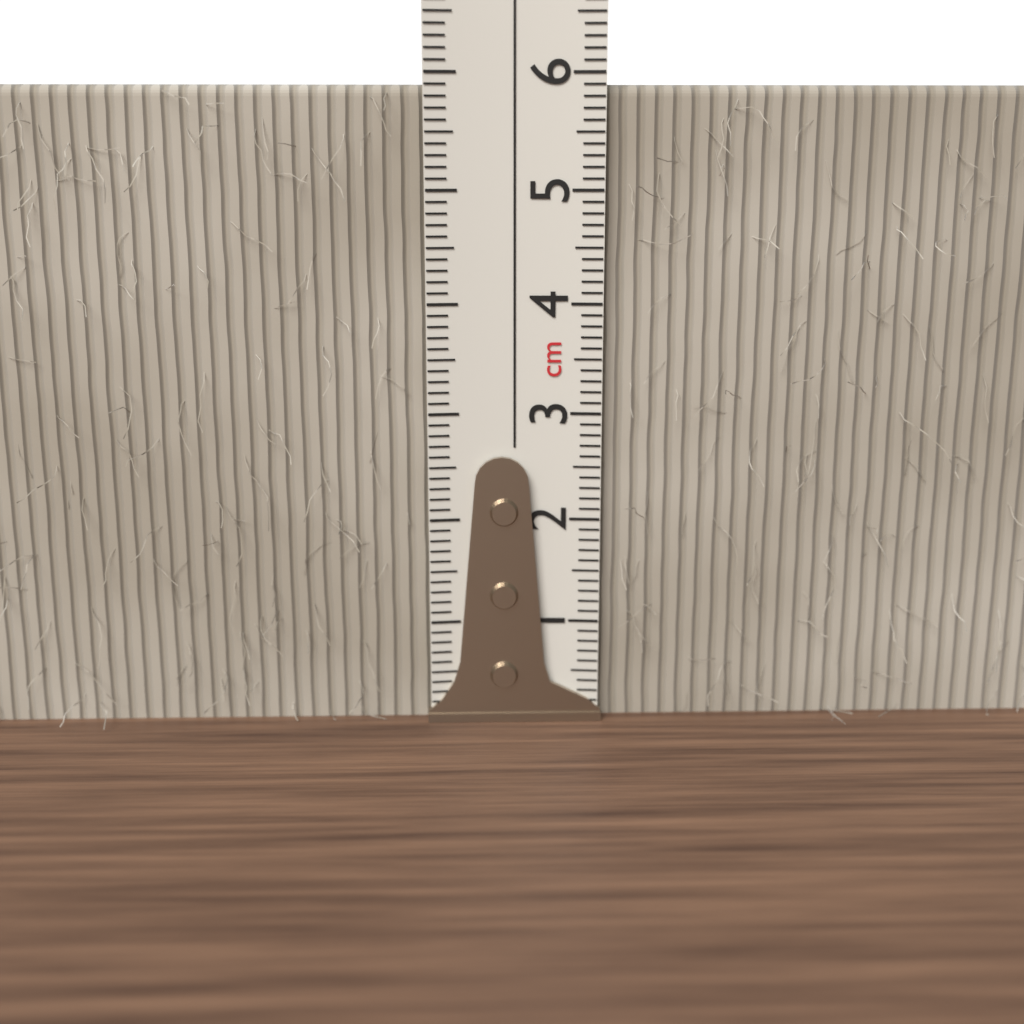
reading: 5.9 cm
